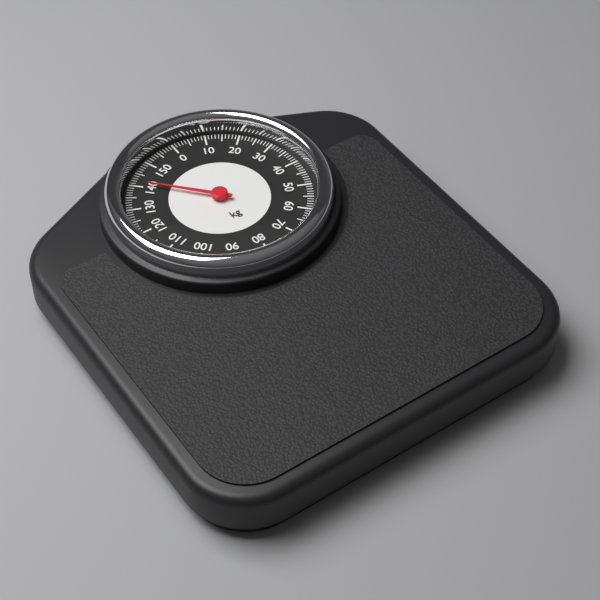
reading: 141 kg
